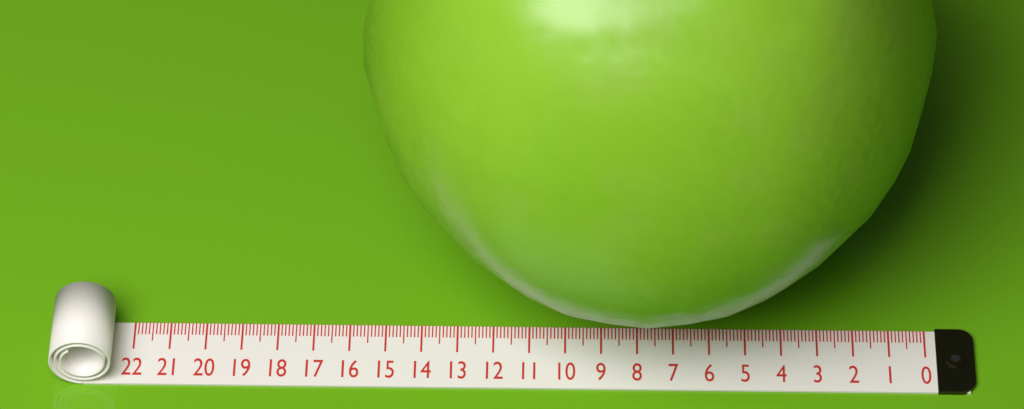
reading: 15.6 (no unit)
